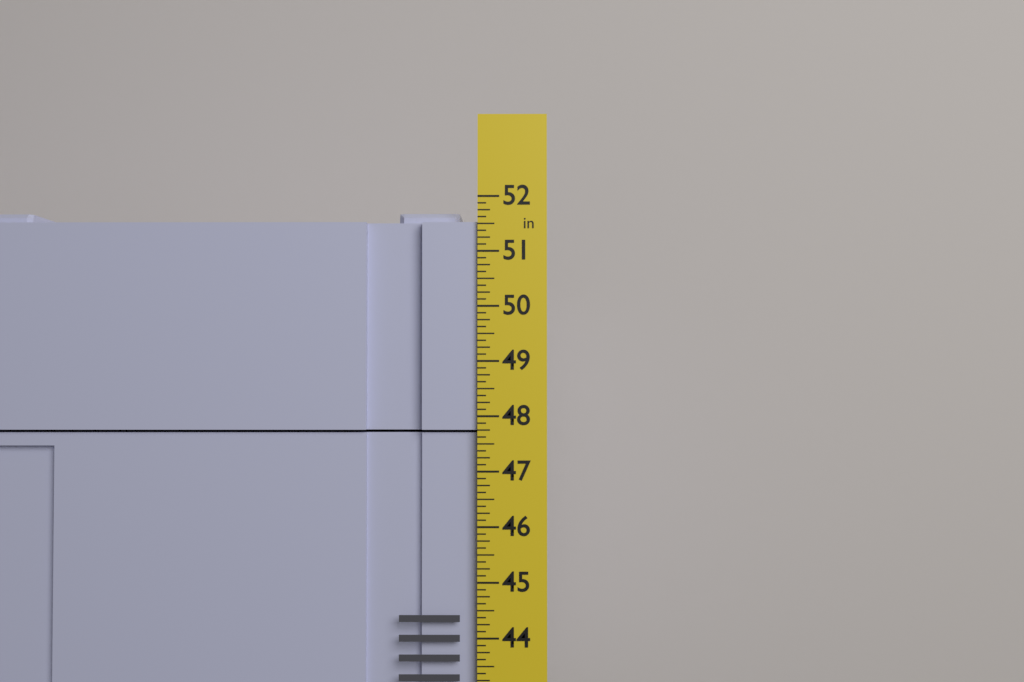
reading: 51.750 in
